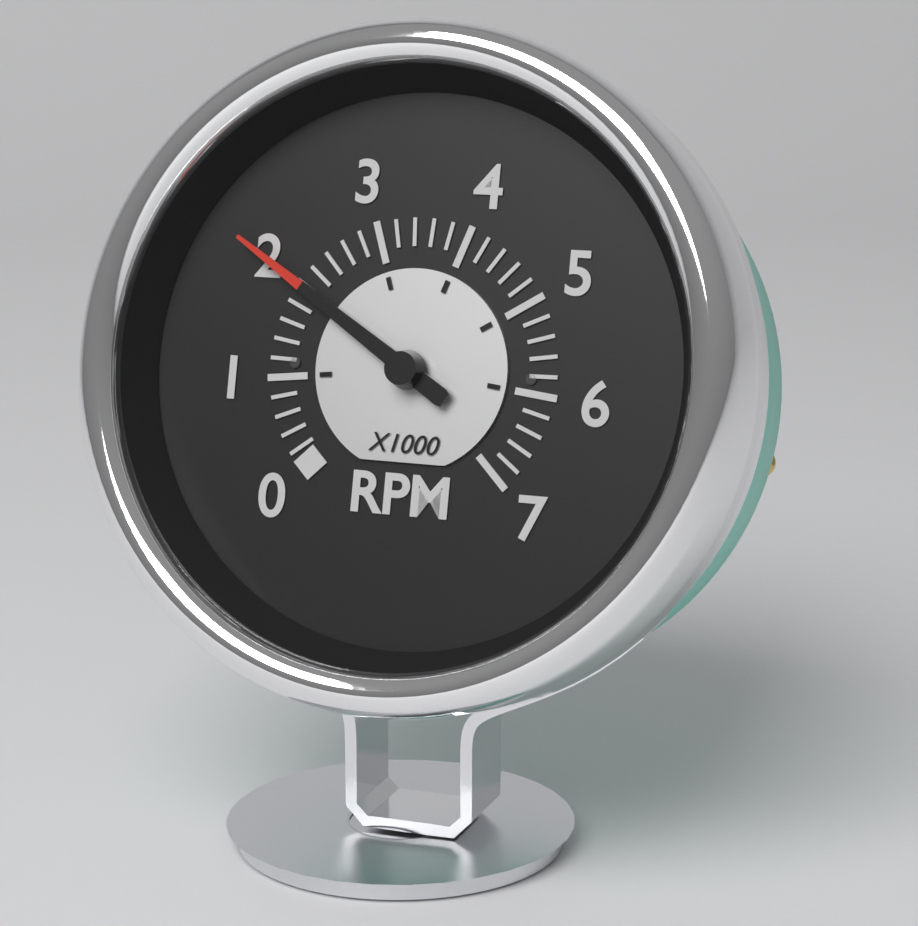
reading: 2000 RPM
